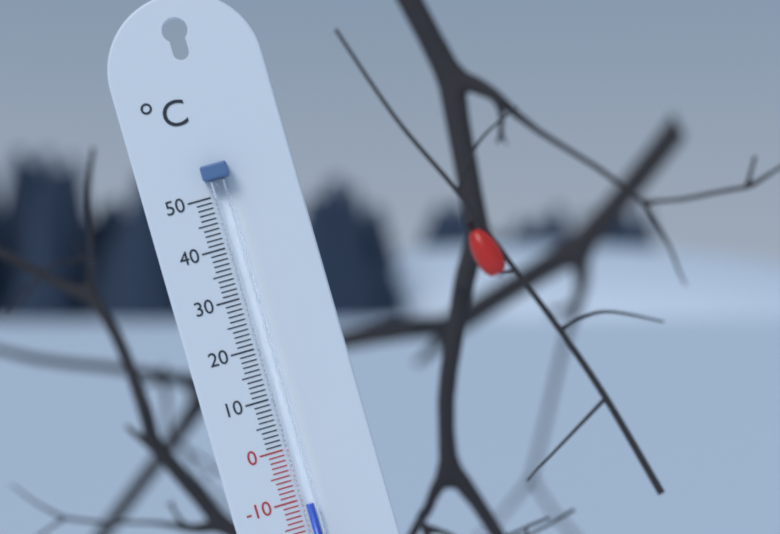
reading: -11 °C
